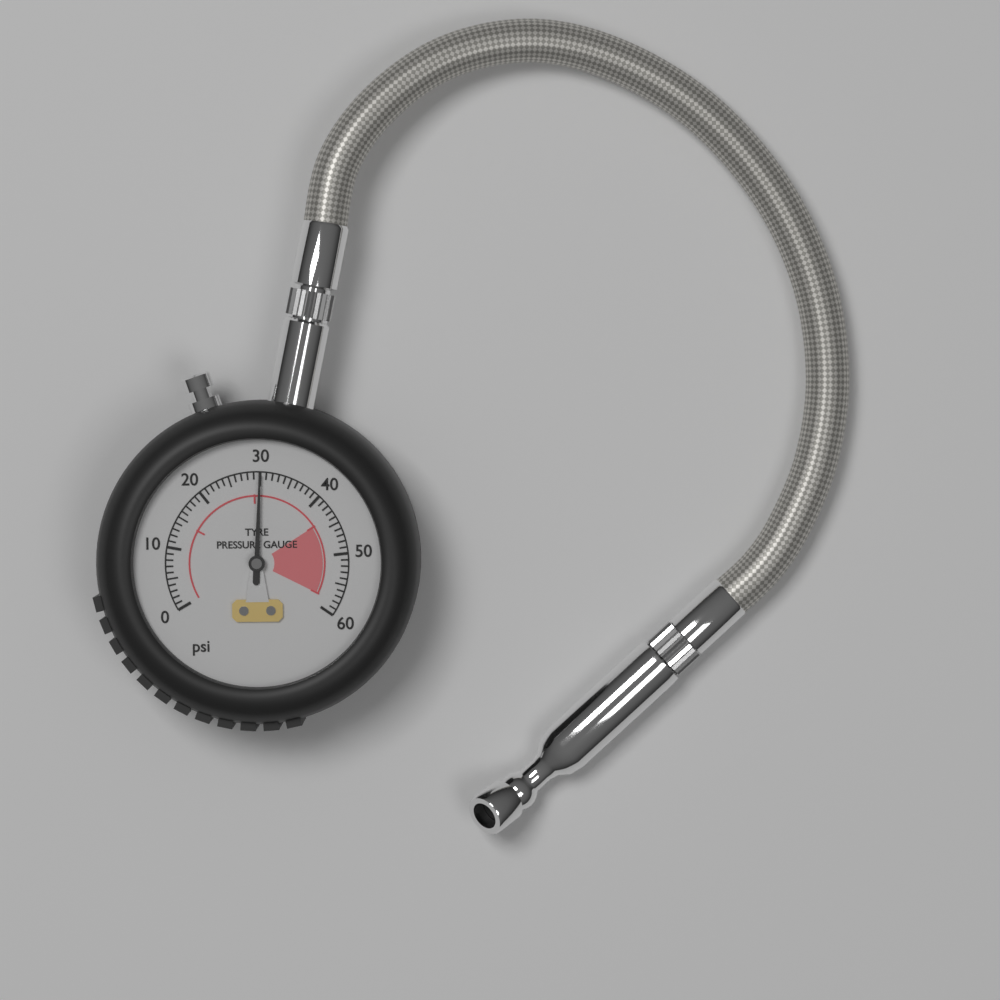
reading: 30 psi
